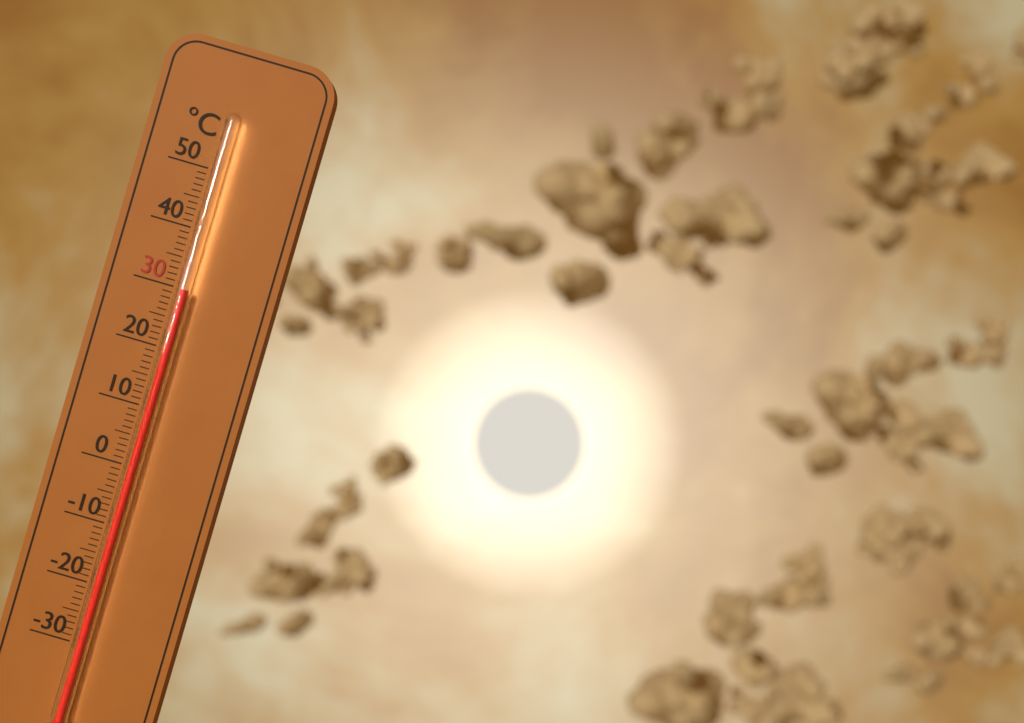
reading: 30 °C
